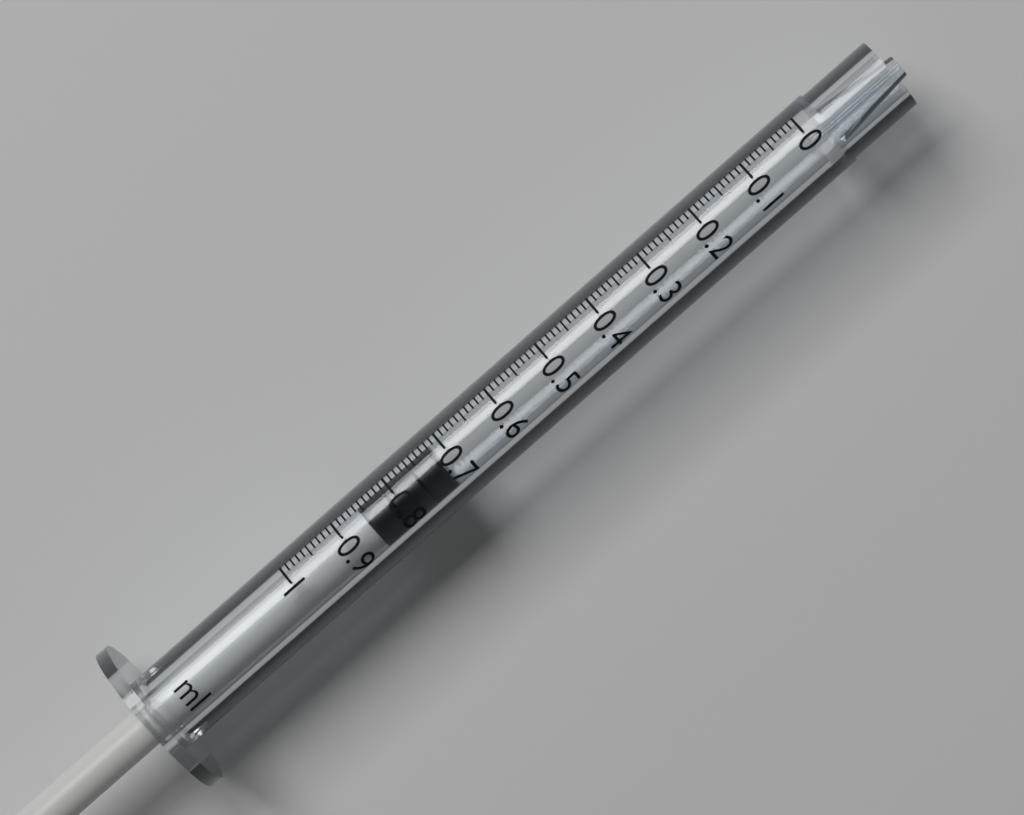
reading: 0.72 ml
